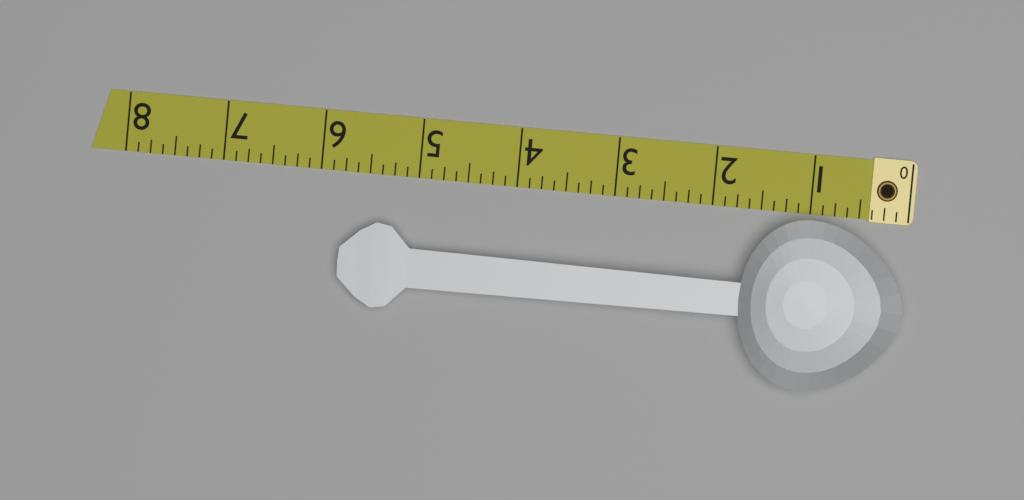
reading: 5.750 (no unit)
